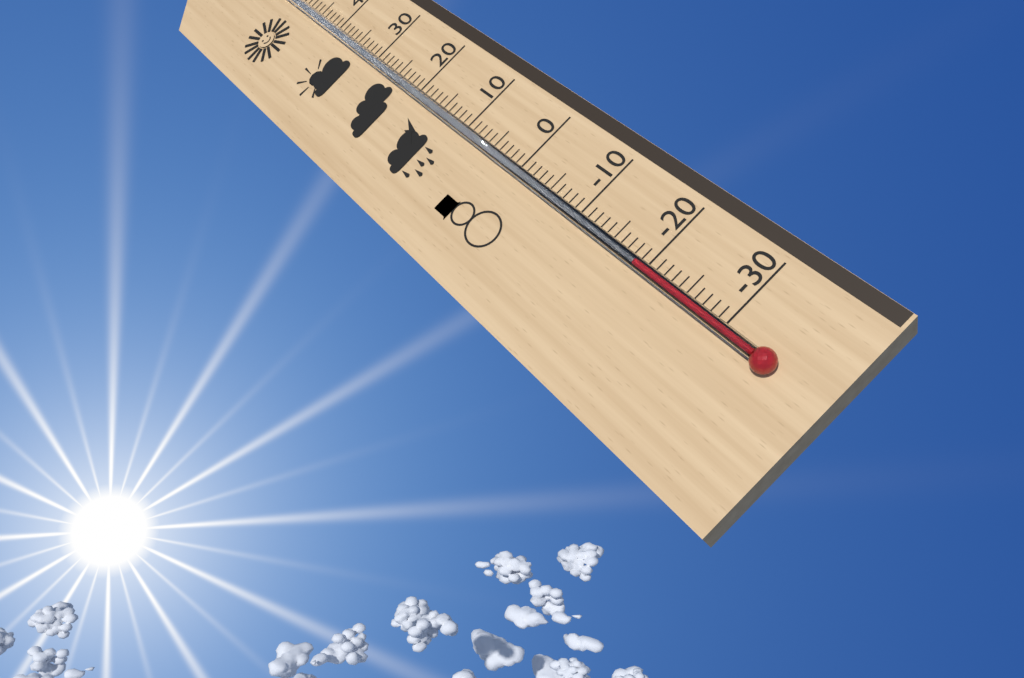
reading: -19 °C
